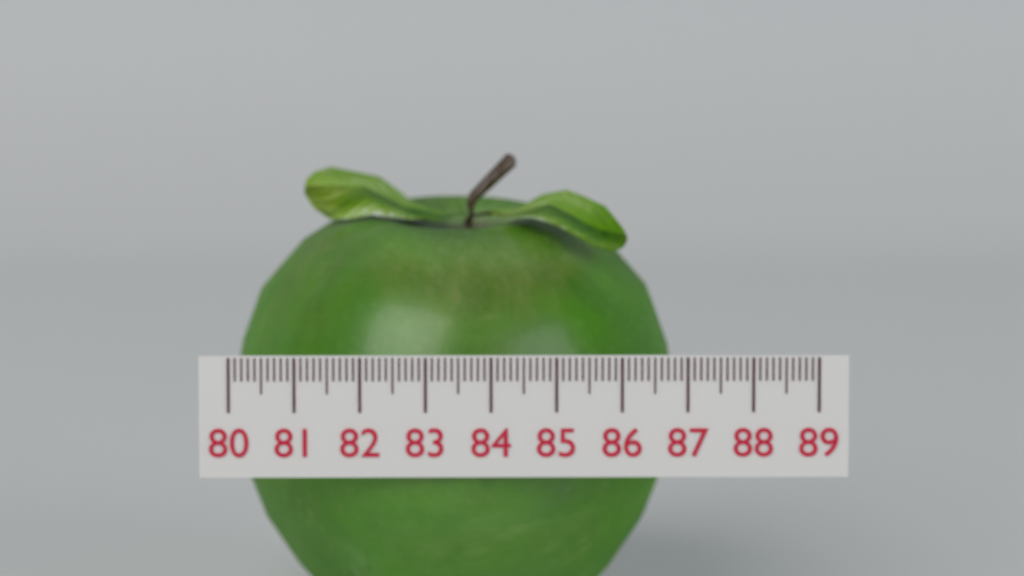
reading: 86.9 (no unit)
